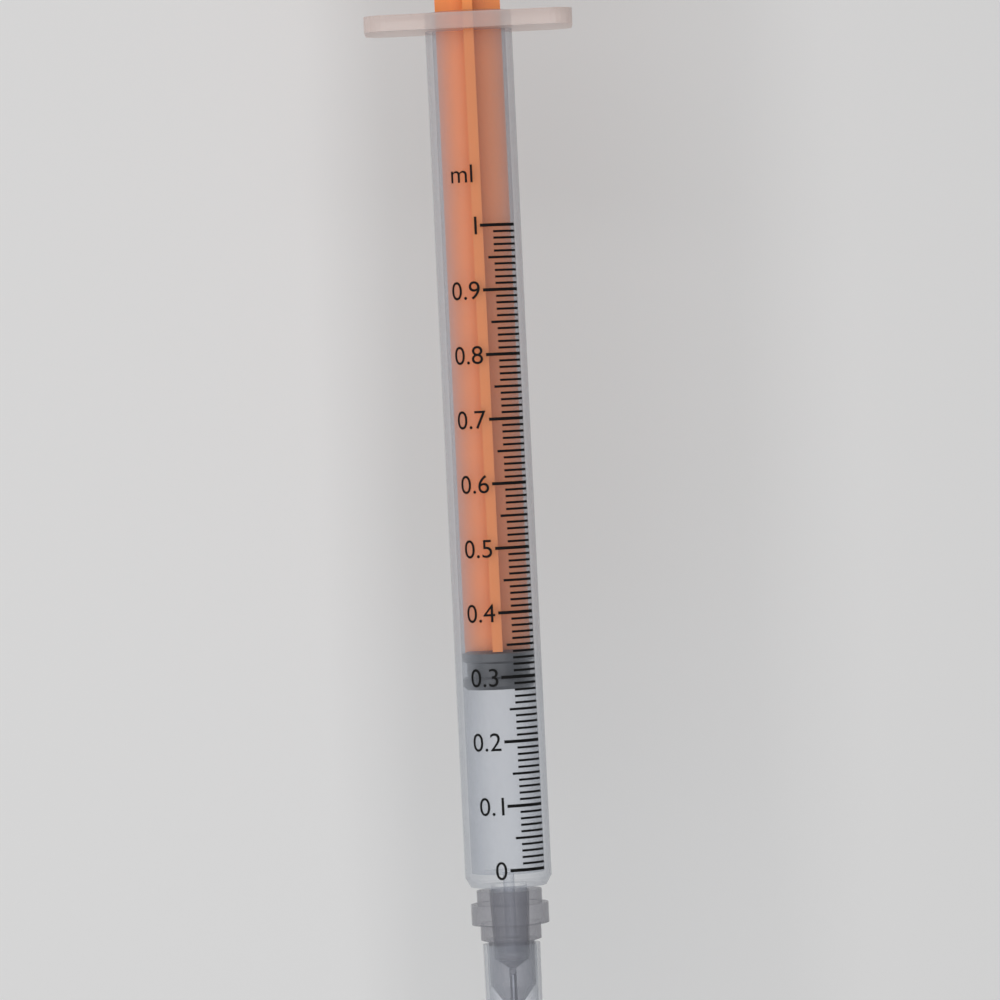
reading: 0.28 ml
